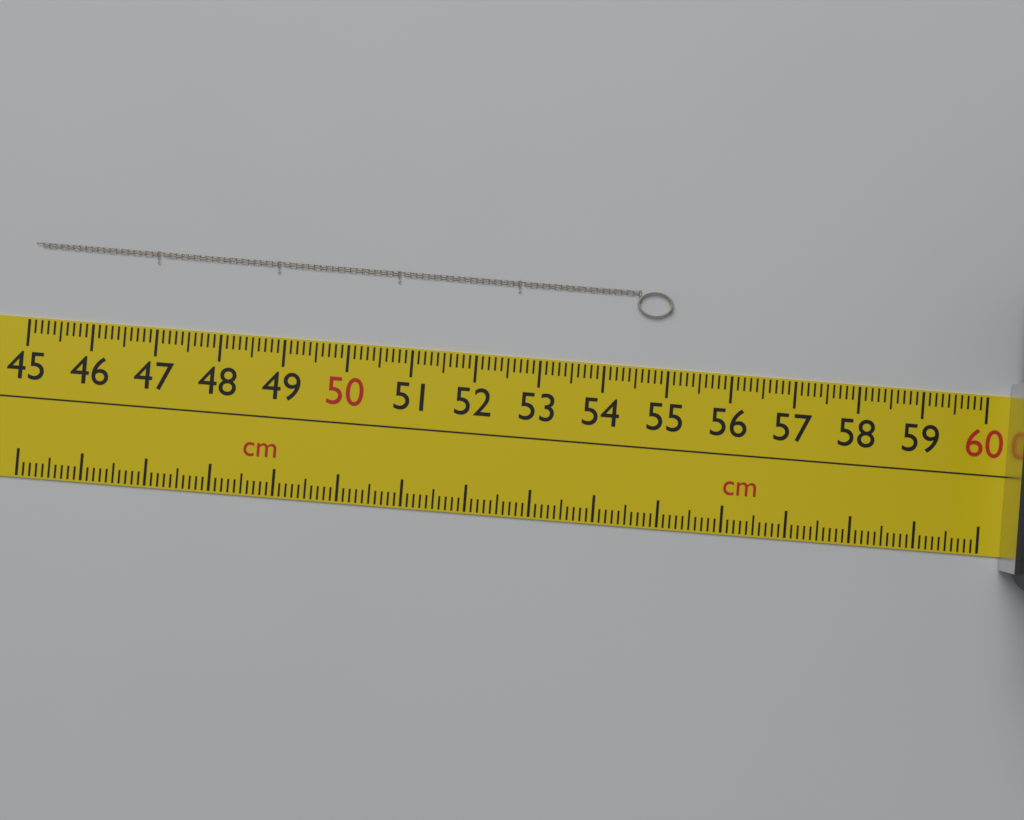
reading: 55.0 cm
